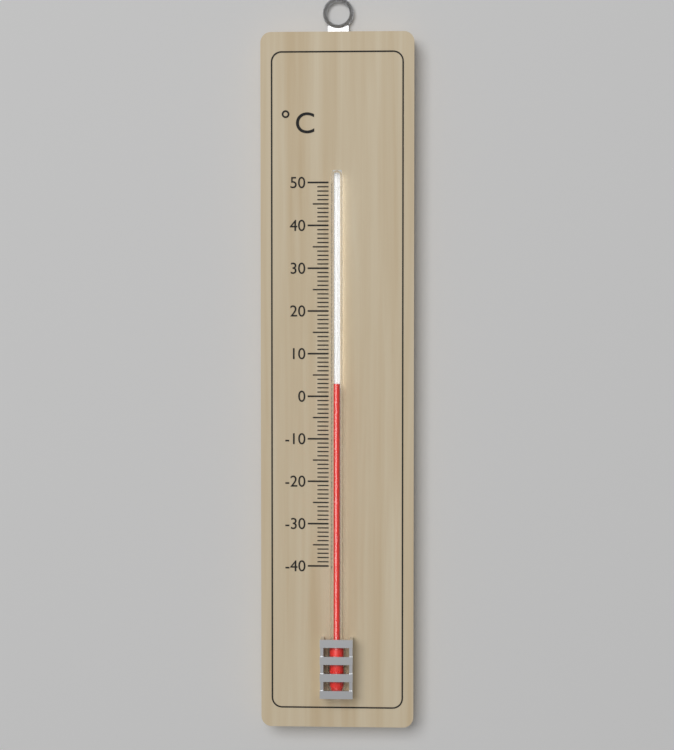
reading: 3 °C
